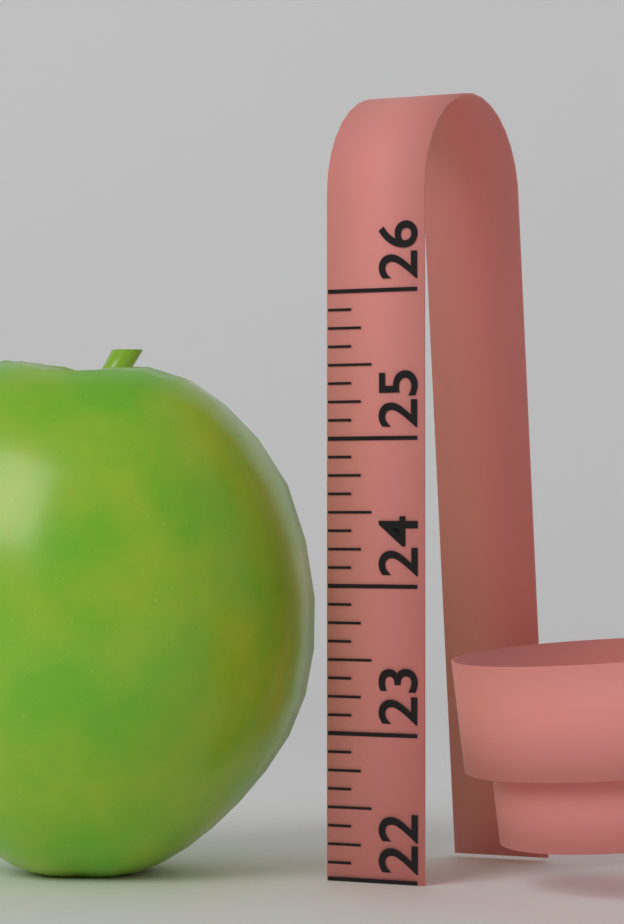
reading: 25.625 (no unit)
